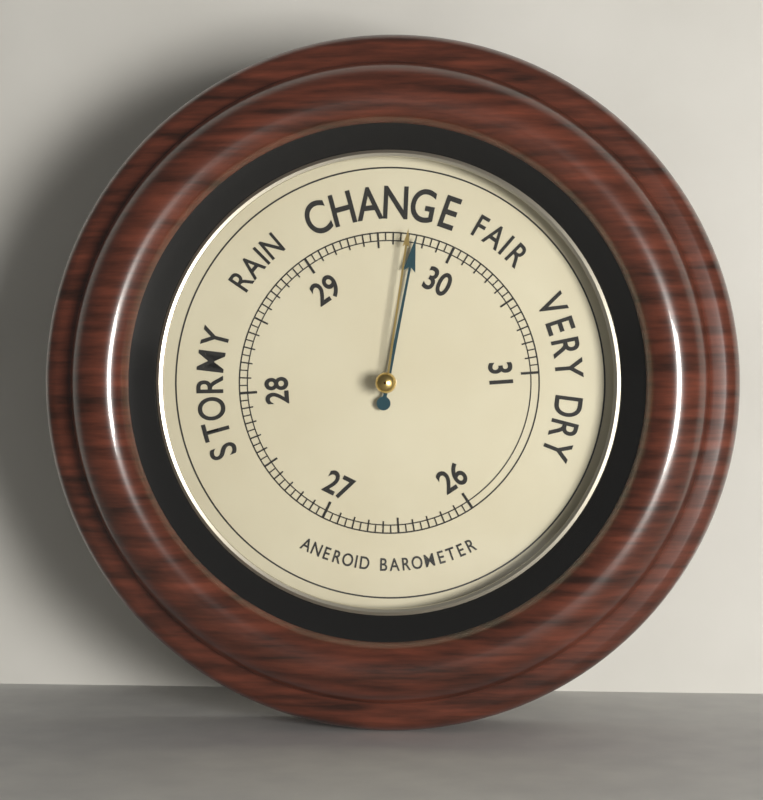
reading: 29.75 (no unit)
